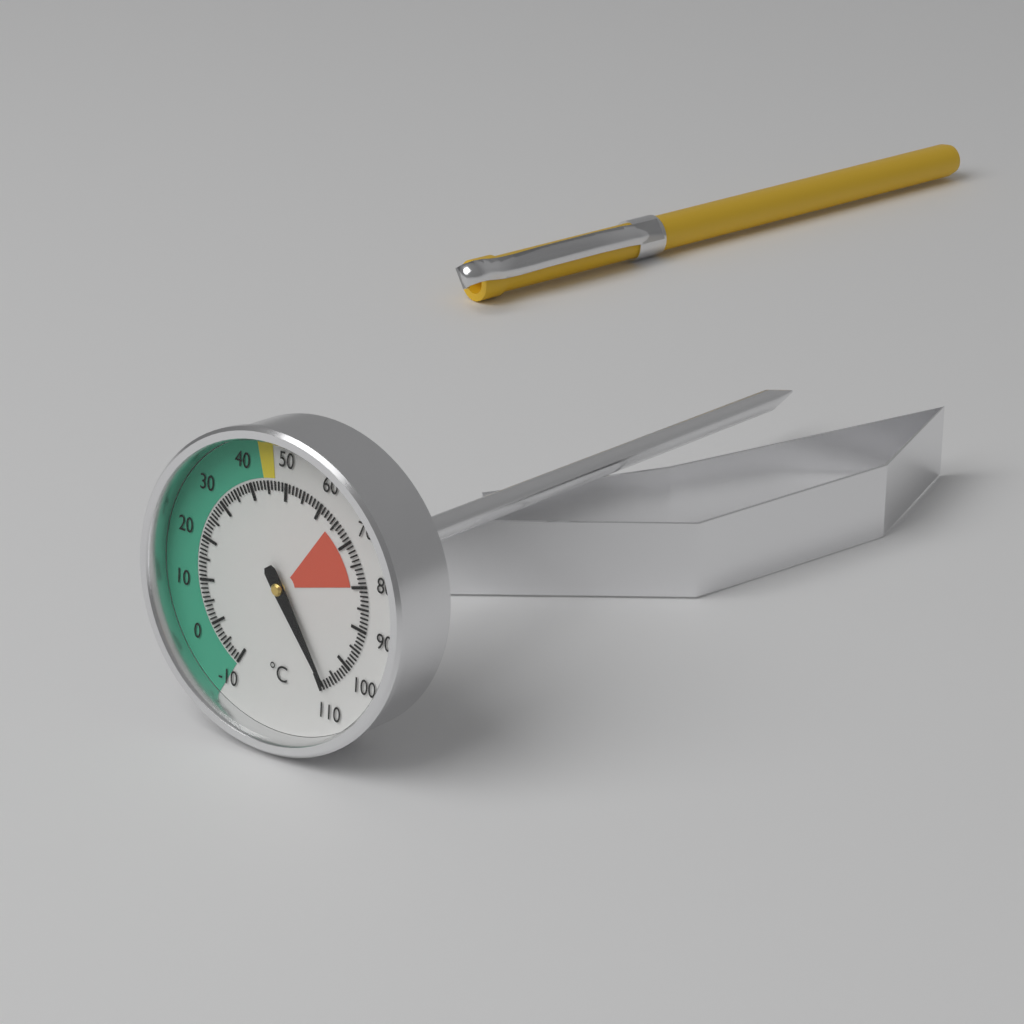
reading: 108 °C
